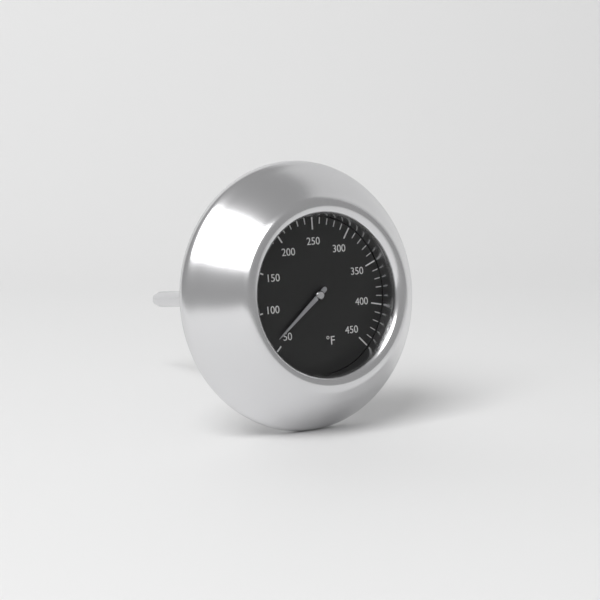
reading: 60 °F
